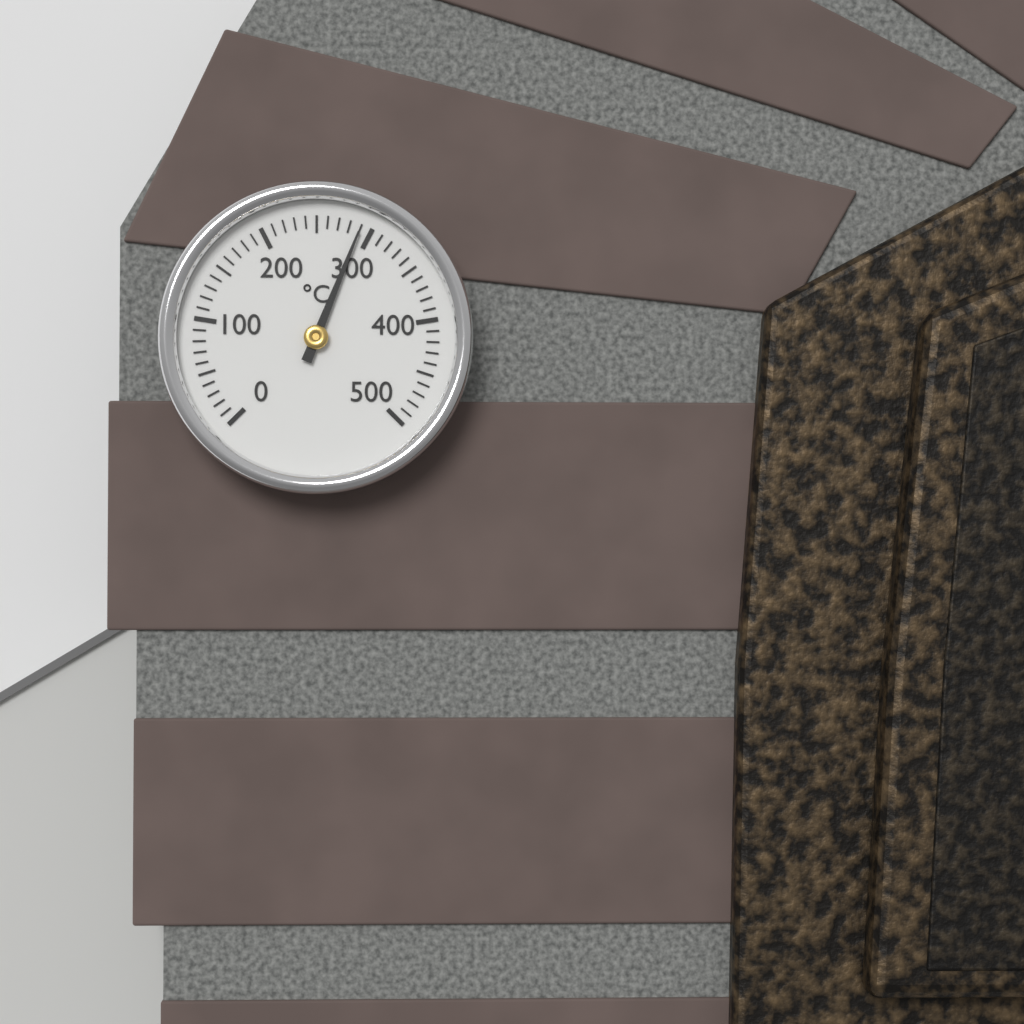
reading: 290 °C
